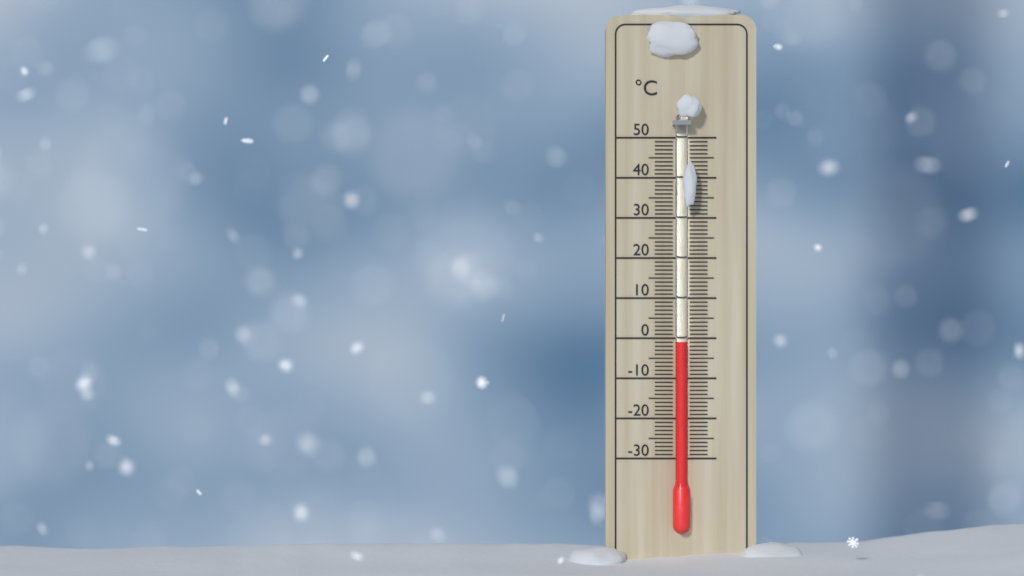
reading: -1 °C
